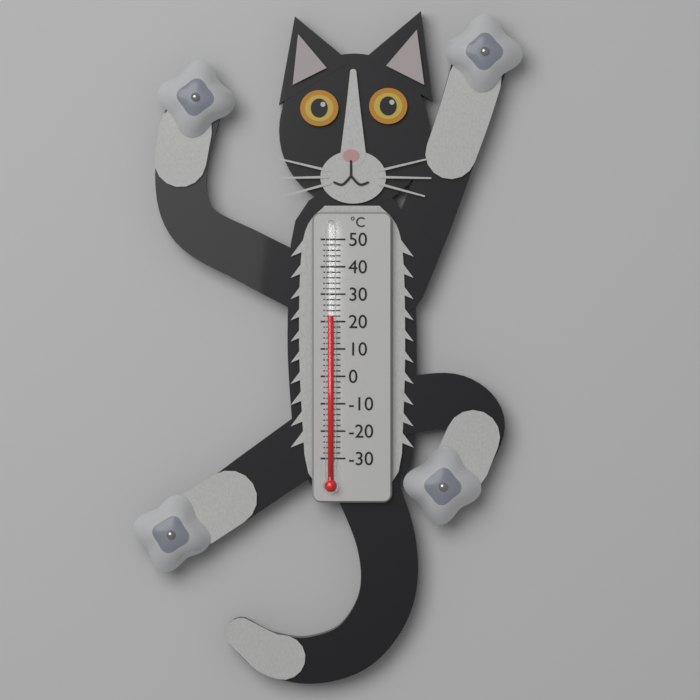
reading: 22 °C
